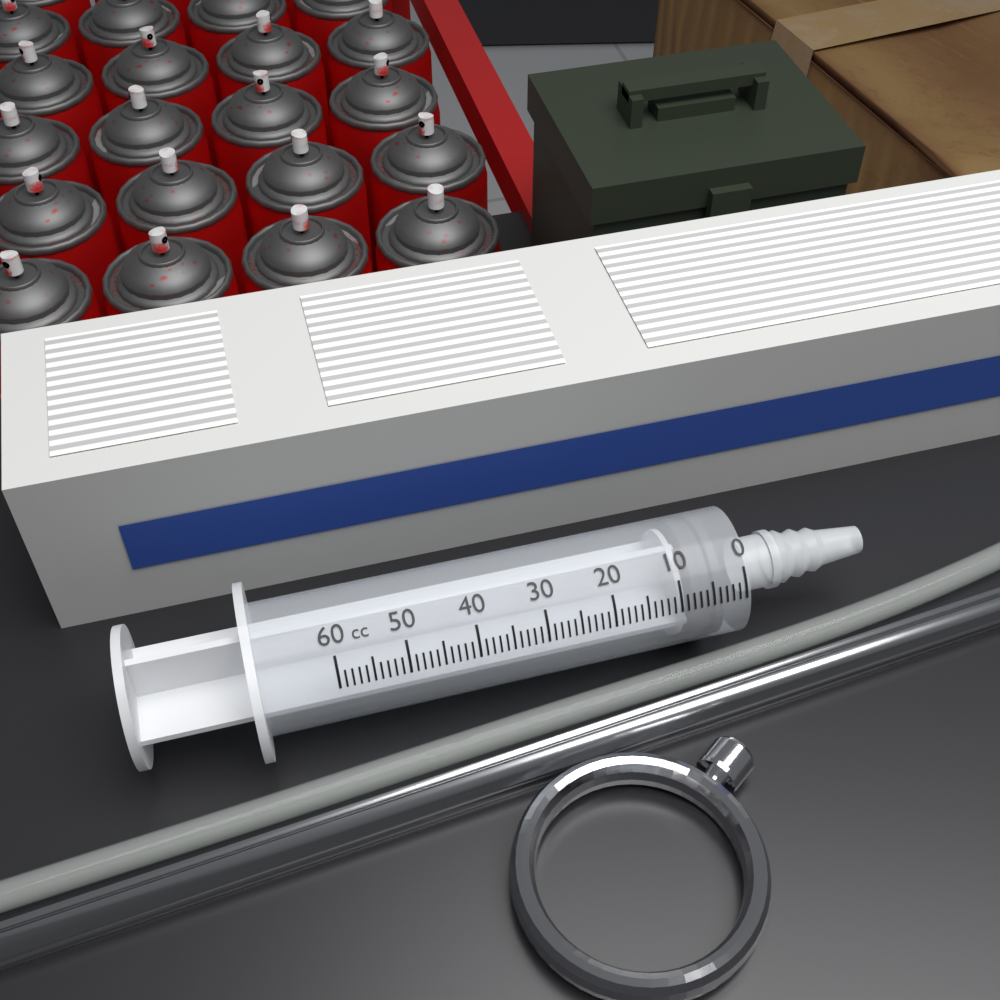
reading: 3 cc
